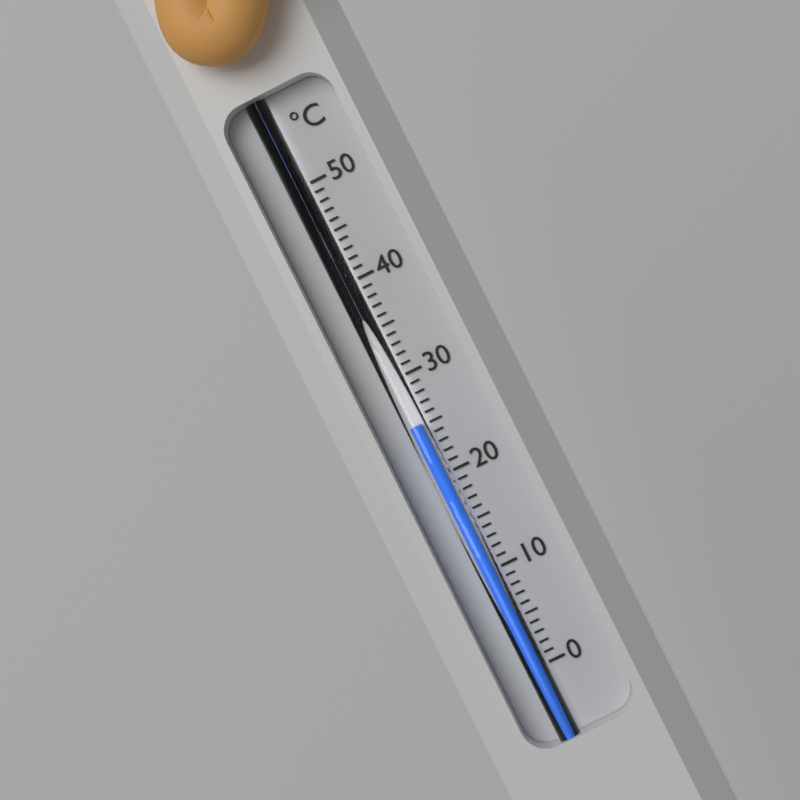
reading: 25 °C
